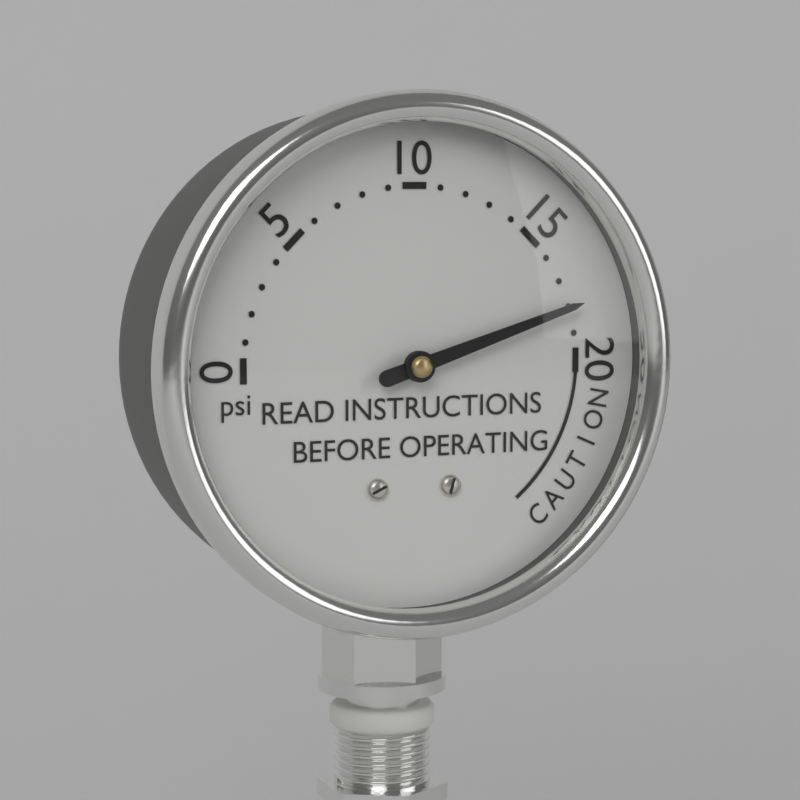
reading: 18 psi
